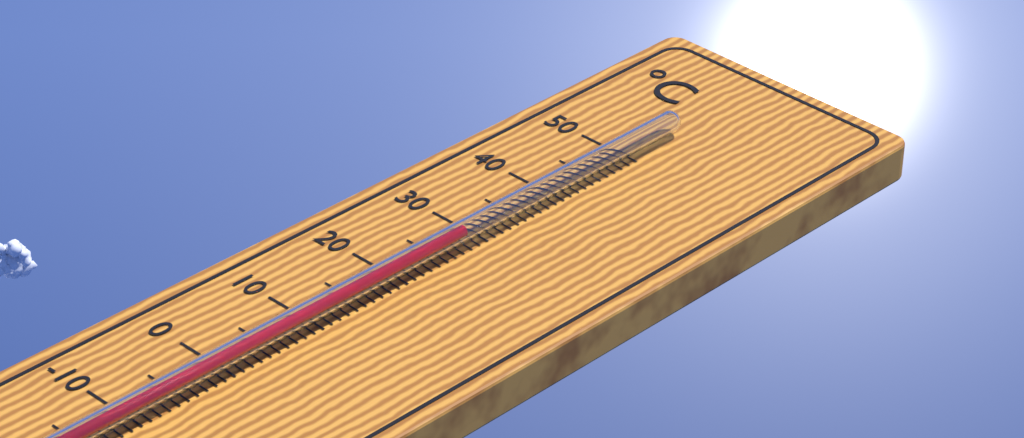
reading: 28 °C
